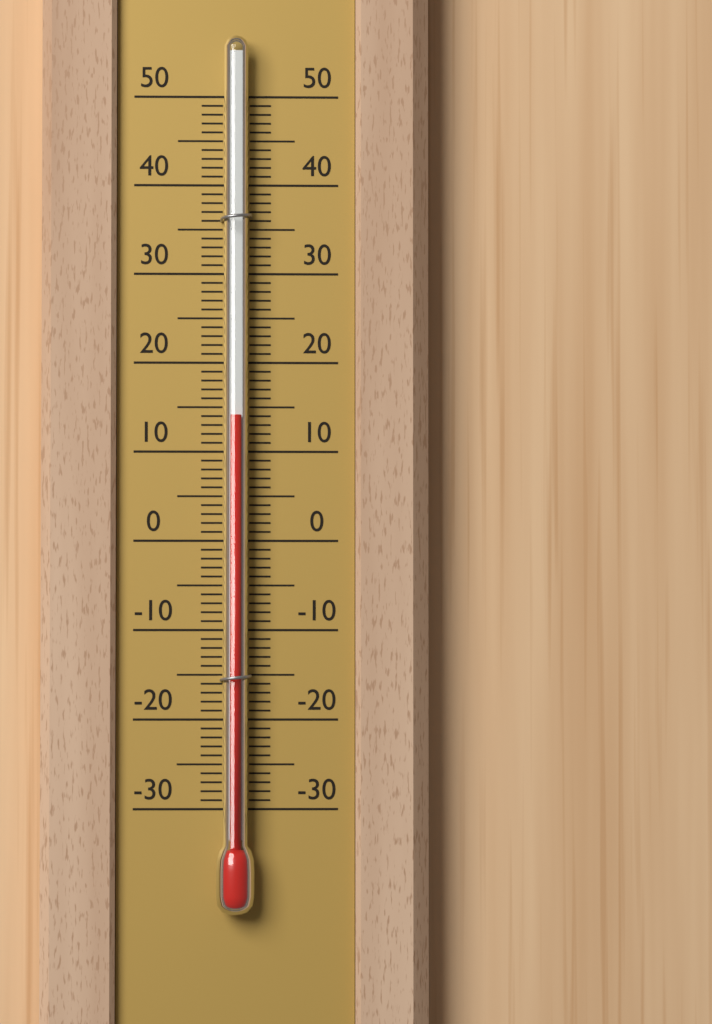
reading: 14 (no unit)
